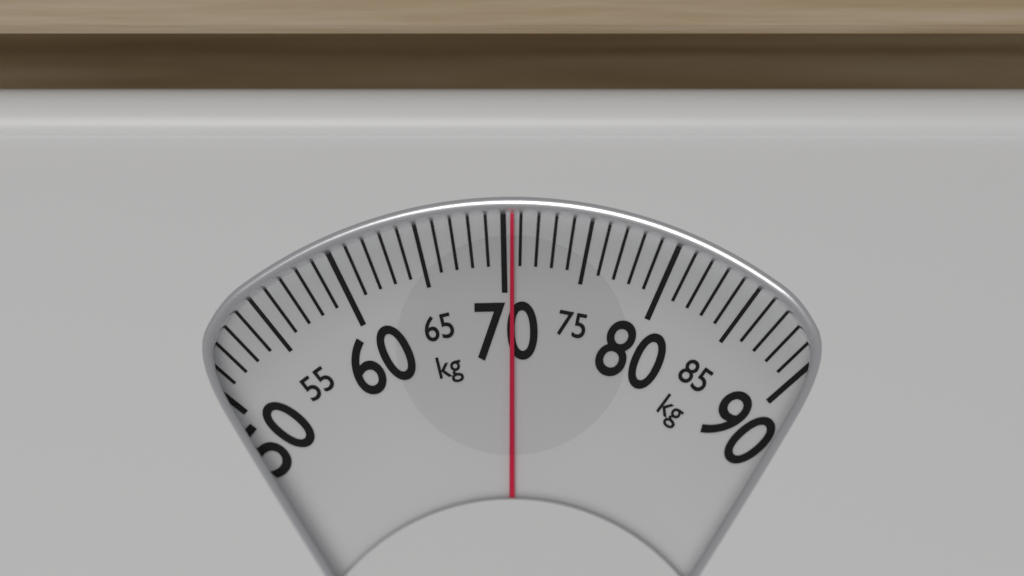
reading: 70.5 kg
